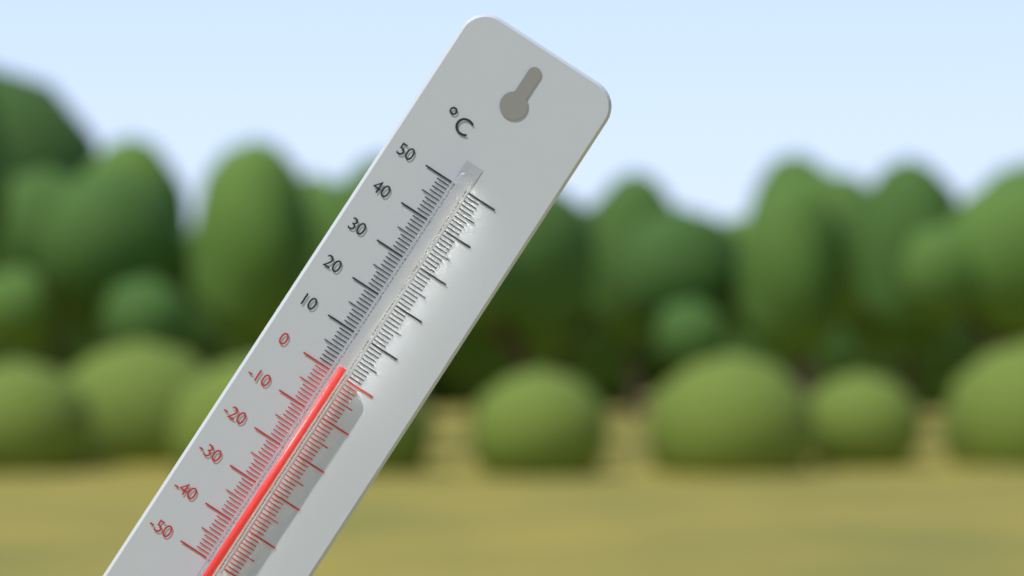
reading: 2 °C
